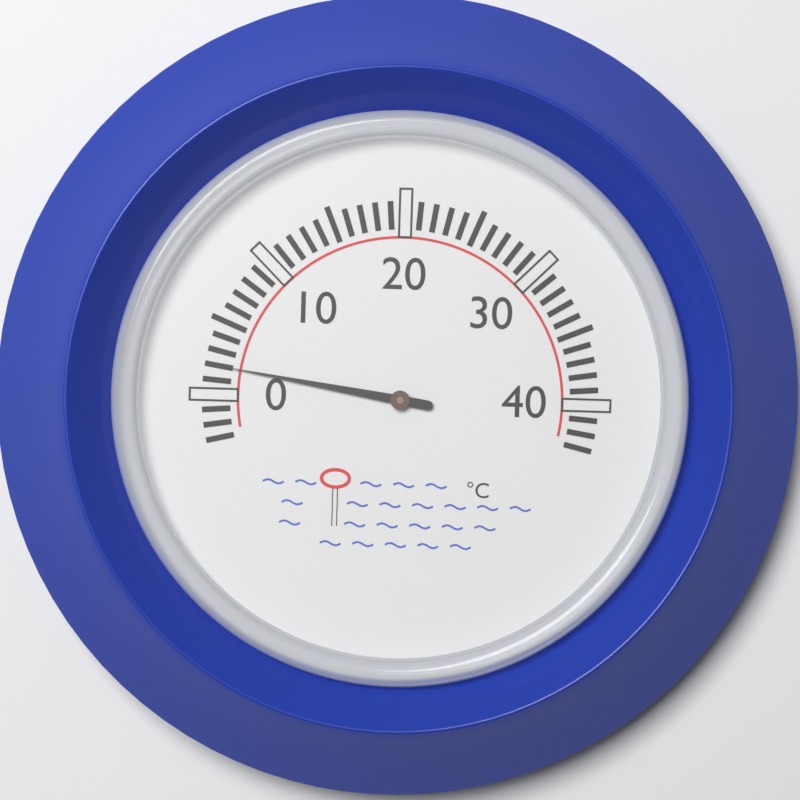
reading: 2 °C
